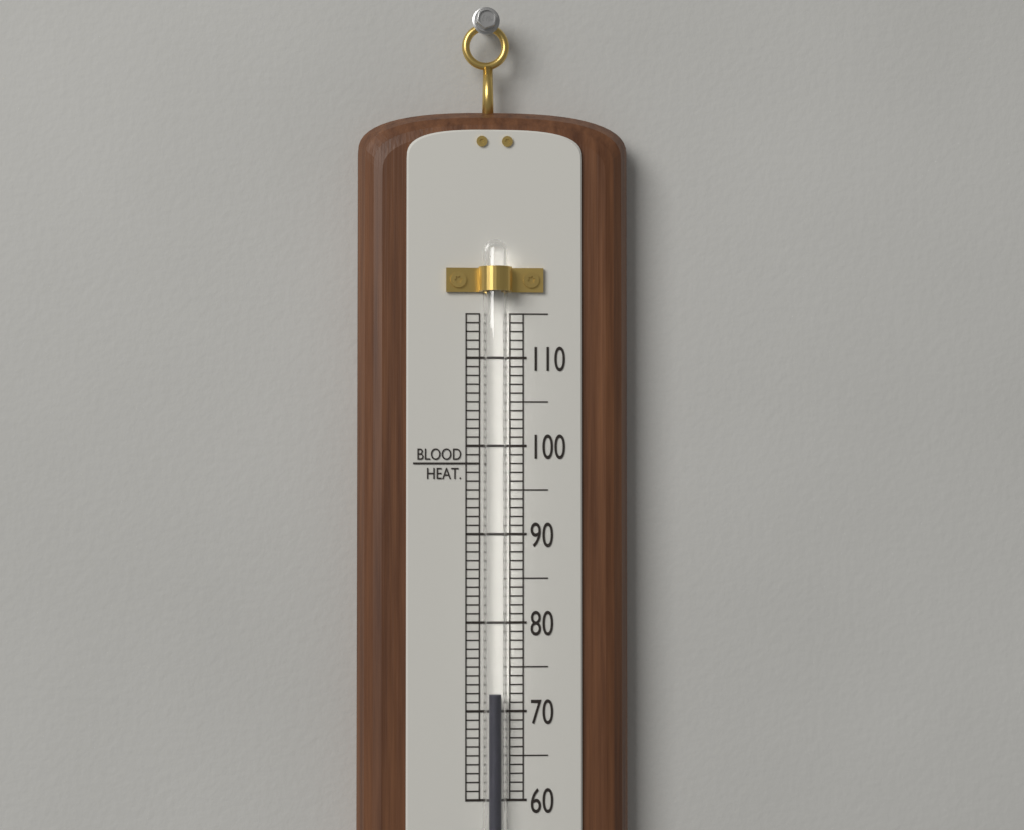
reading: 72 (no unit)
